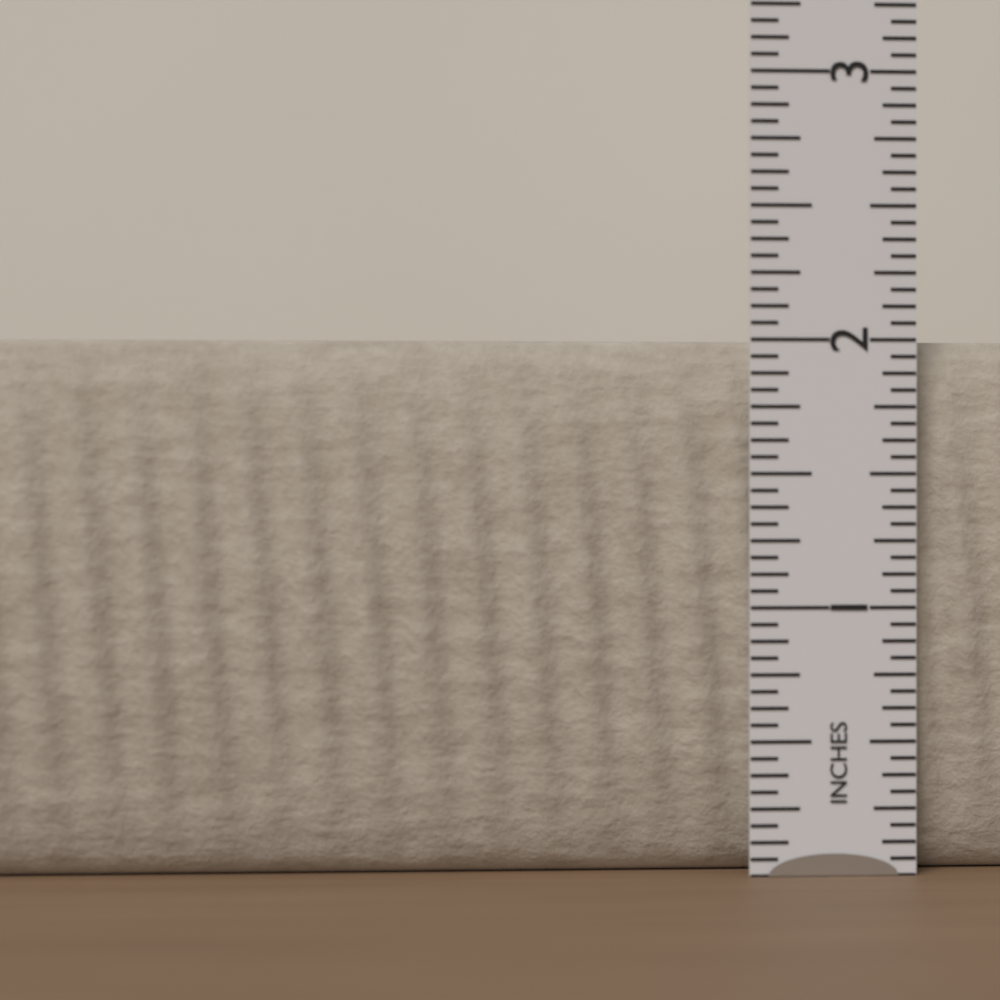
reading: 2.0000 in
